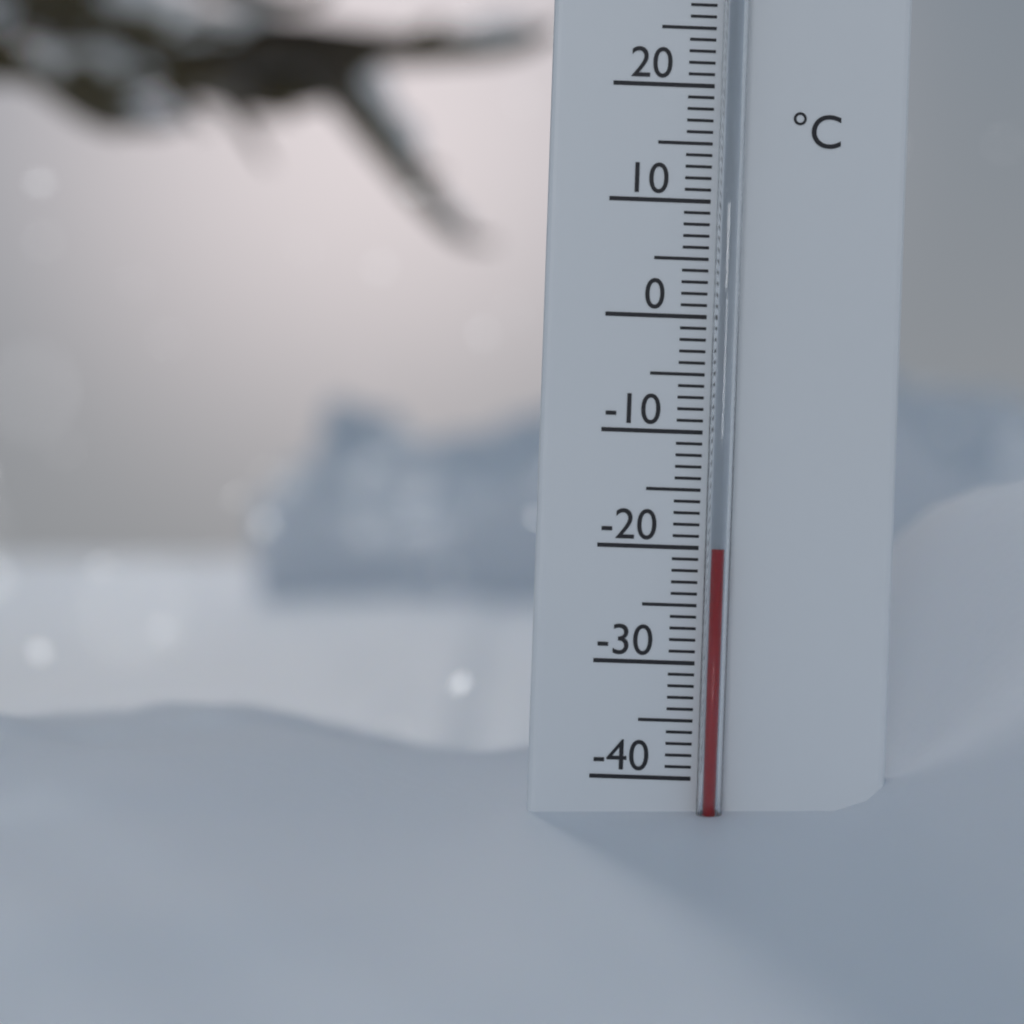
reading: -20 °C
